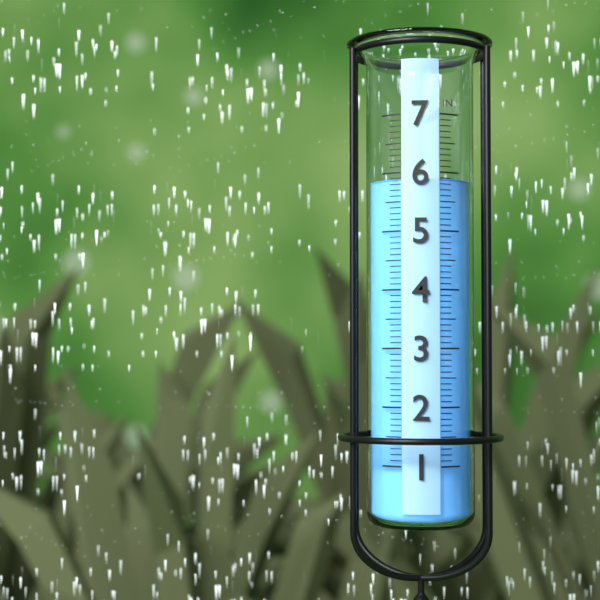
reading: 5.9 in
